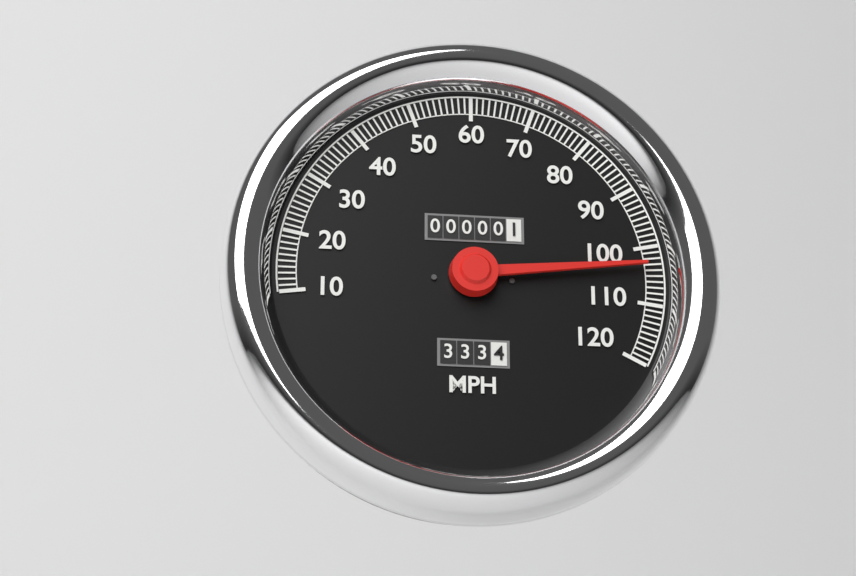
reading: 103 MPH
